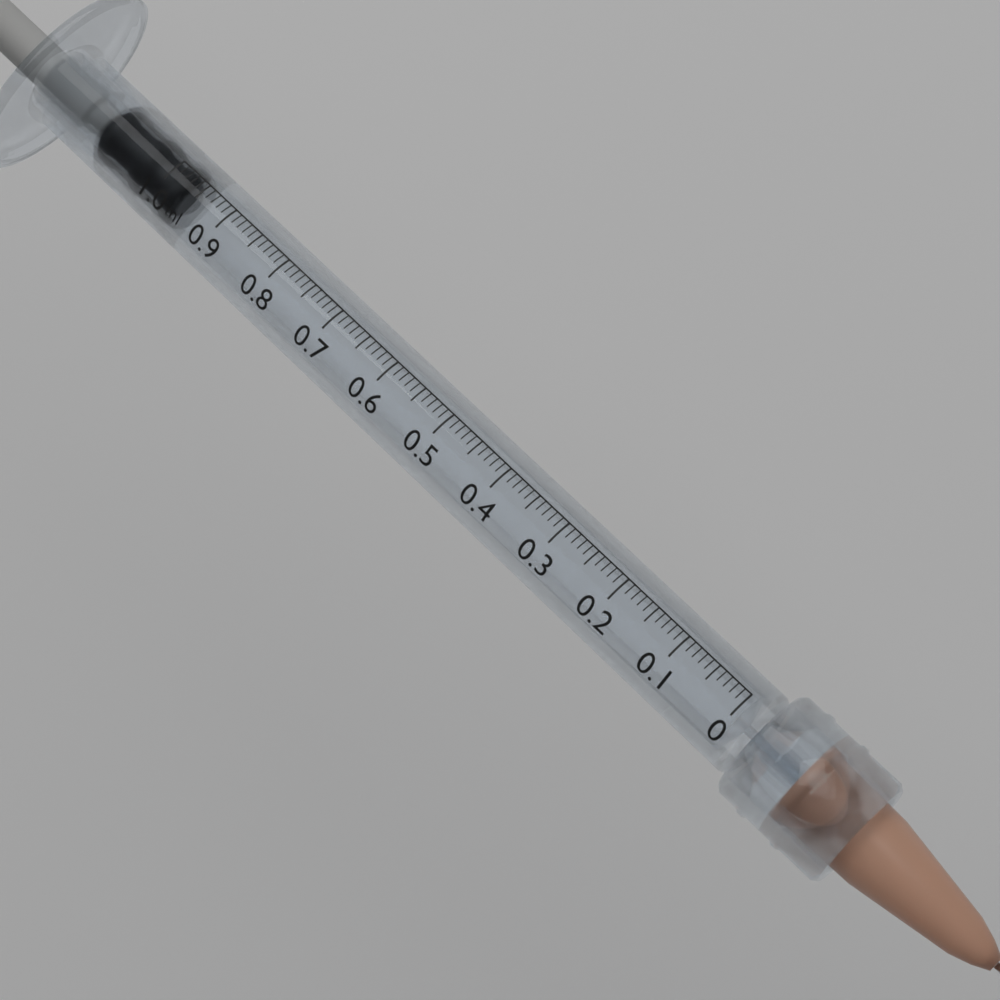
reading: 0.97 ml
